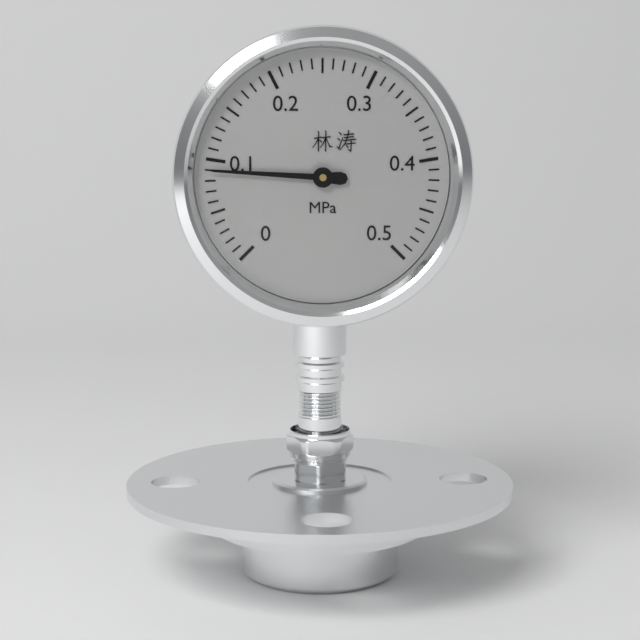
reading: 0.09 MPa
